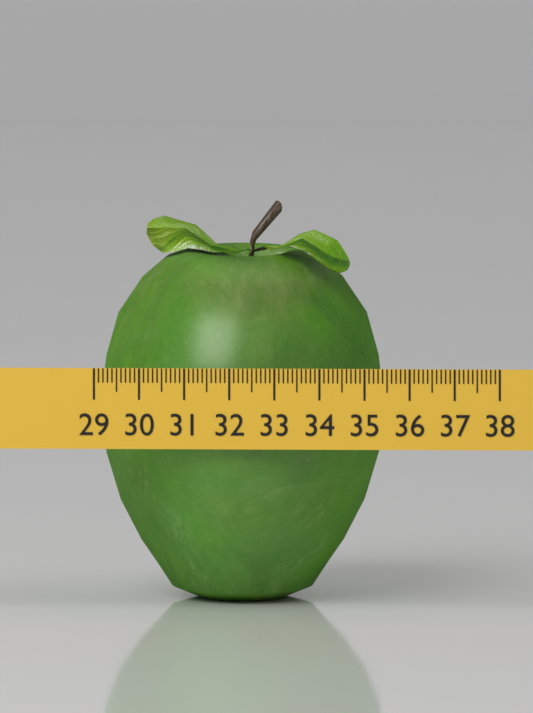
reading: 35.3 (no unit)
